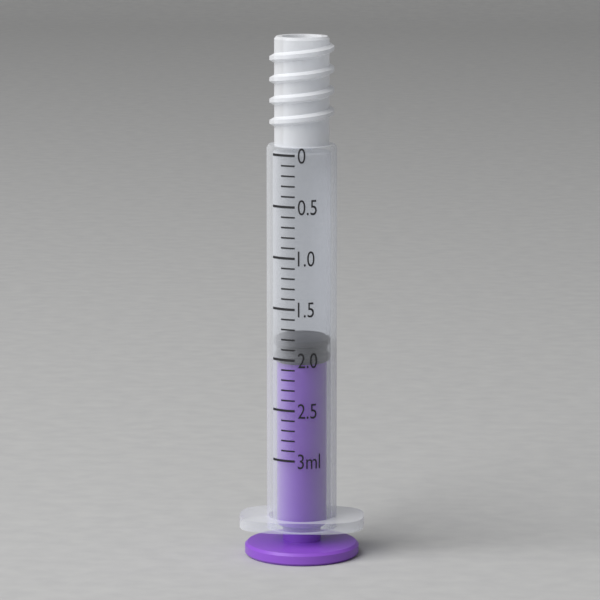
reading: 1.8 ml
